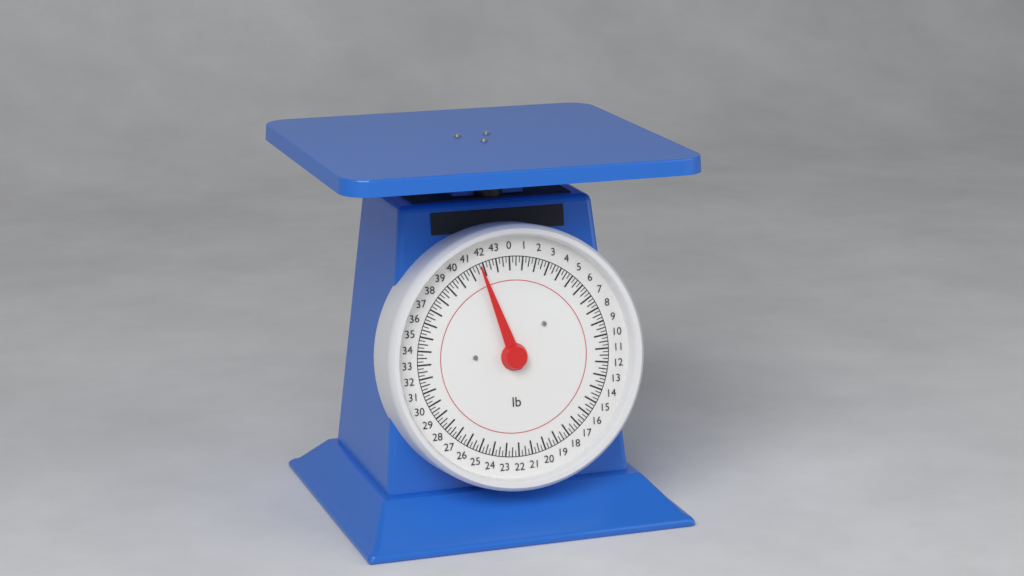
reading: 41.75 lb
